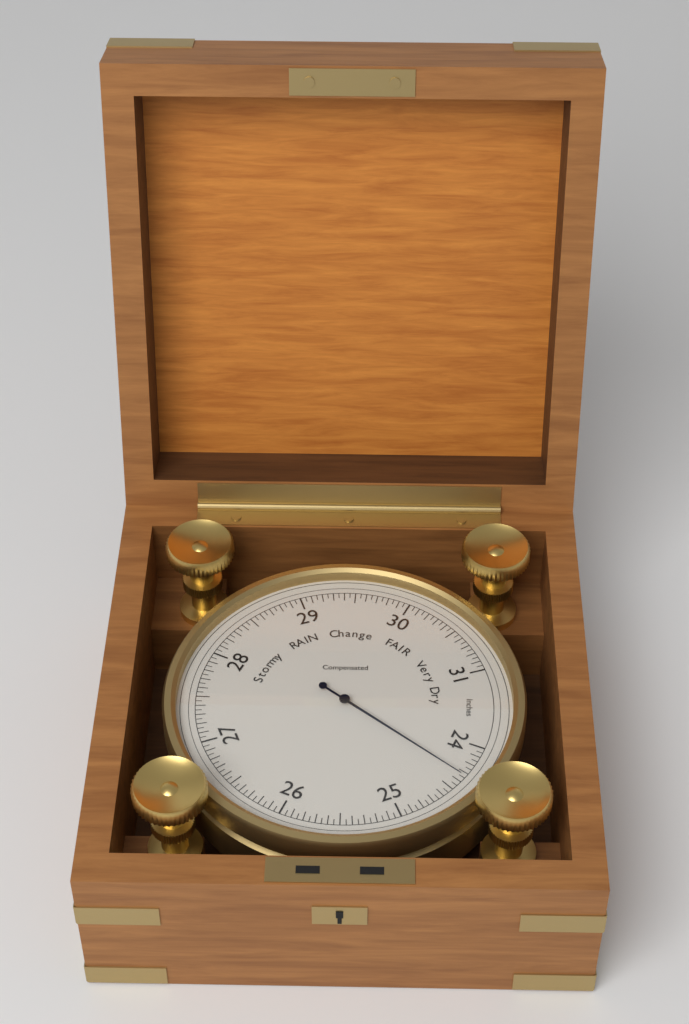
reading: 24.35 inHg
